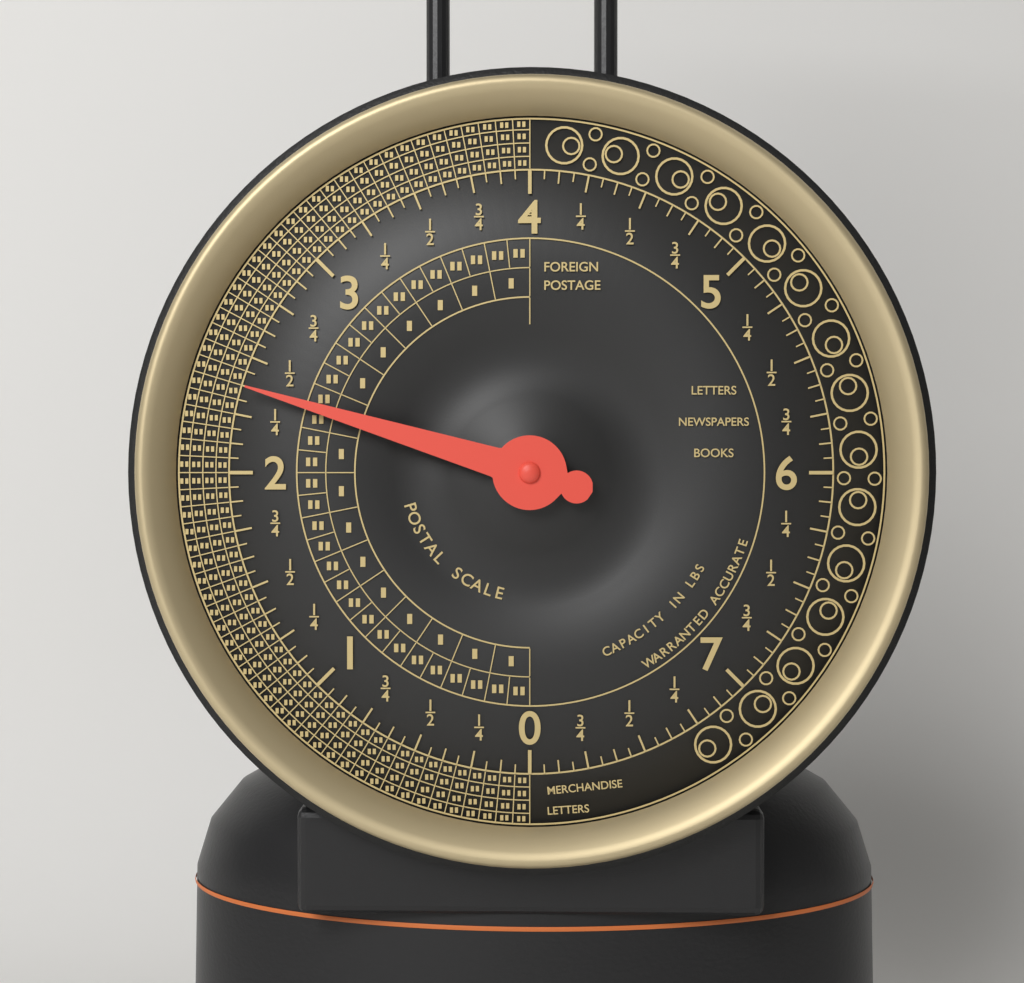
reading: 2.3750 lbs
